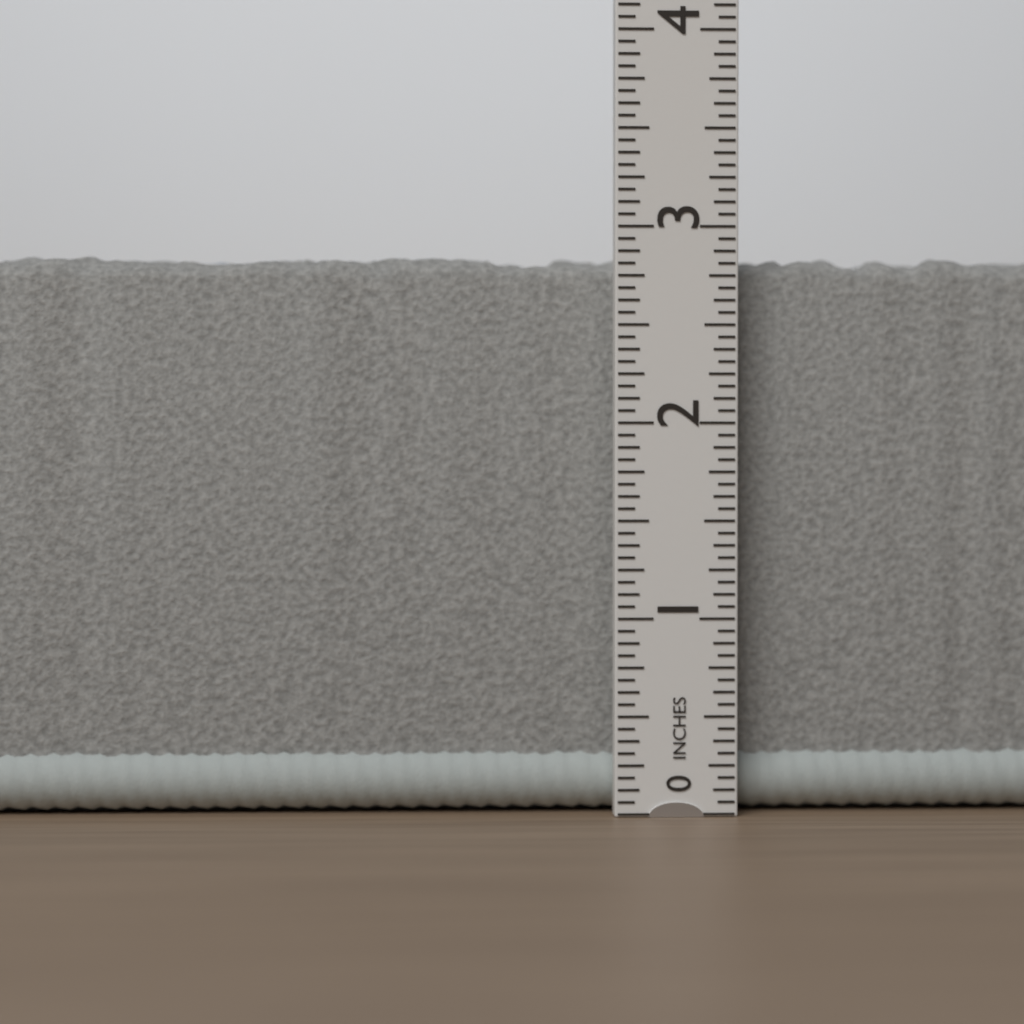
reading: 2.8750 in
